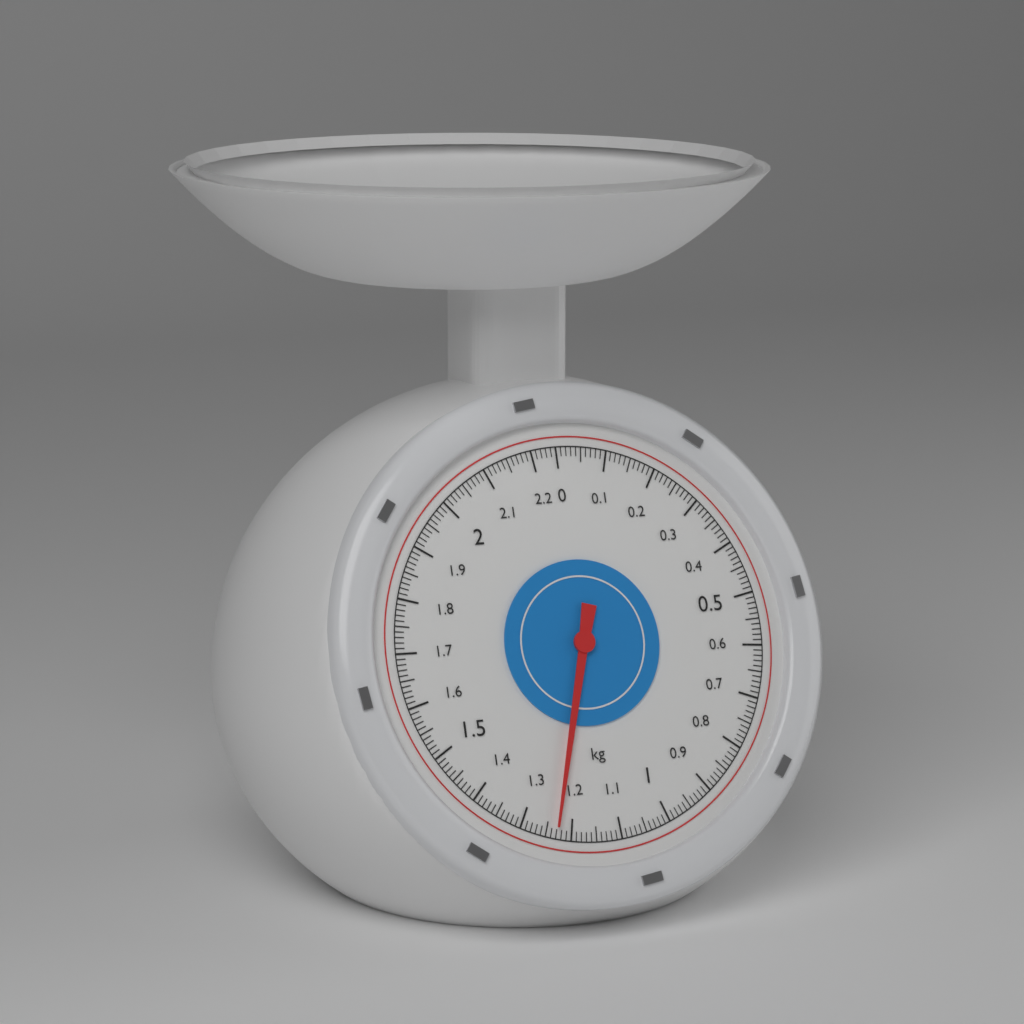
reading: 1.23 kg
